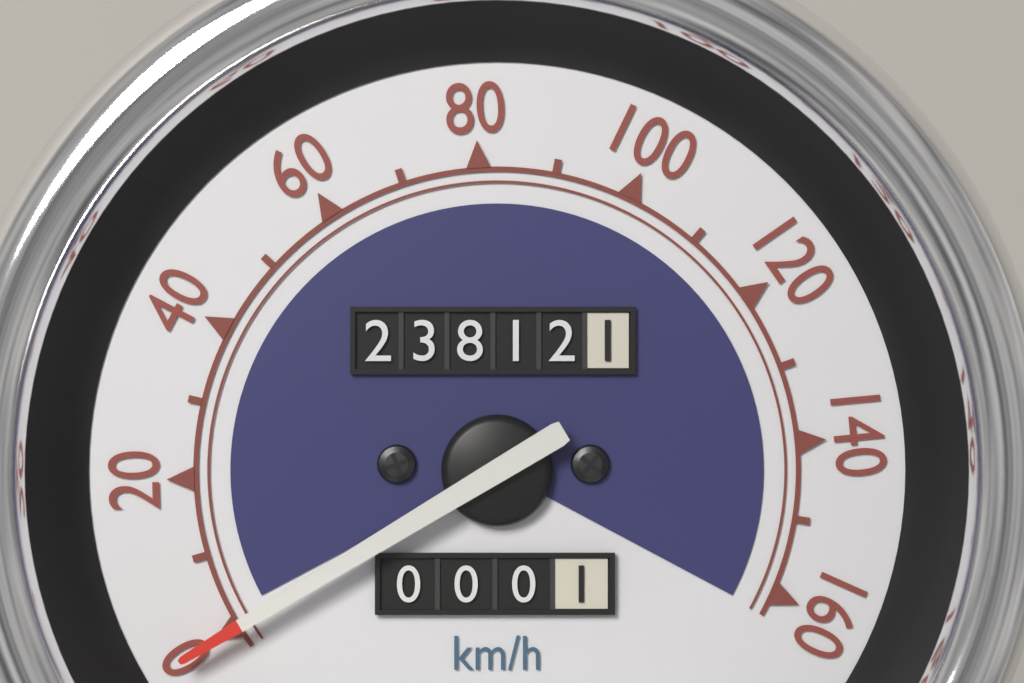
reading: 0 km/h
